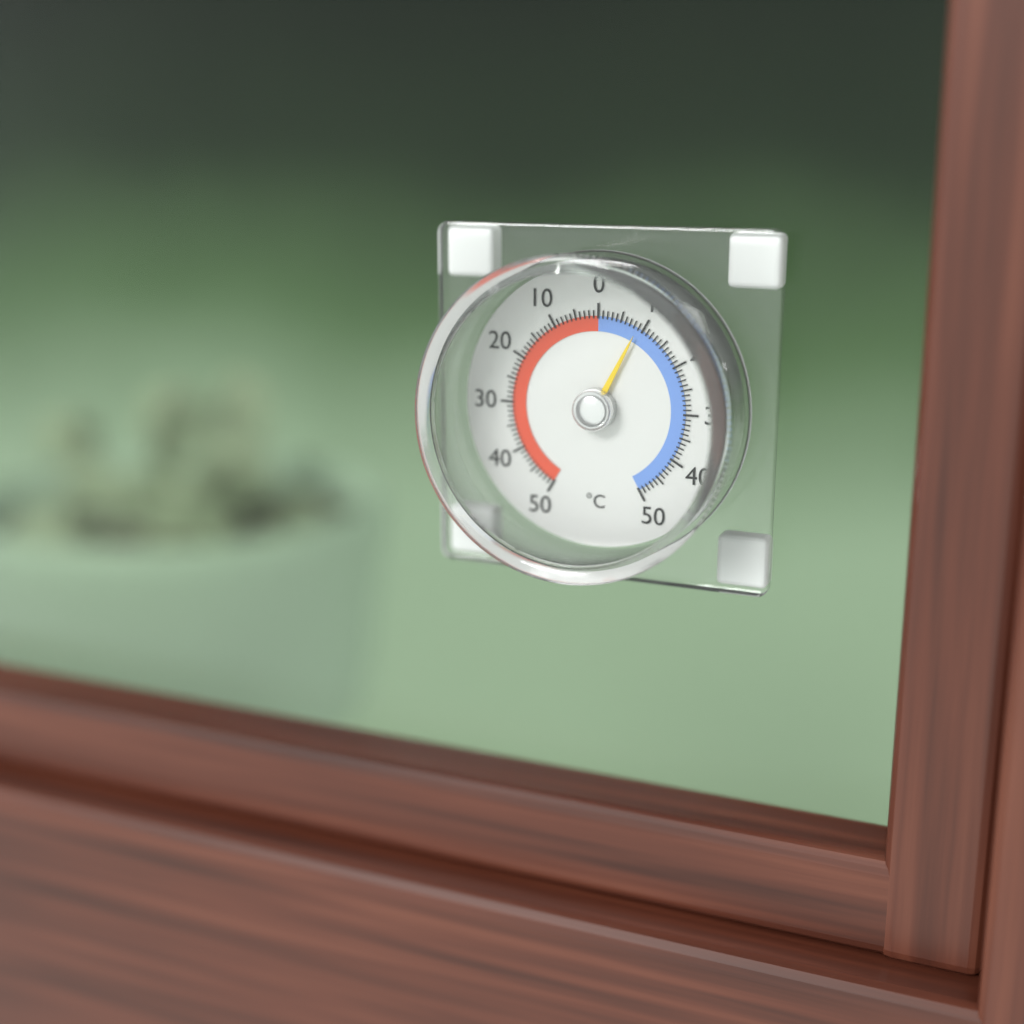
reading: -9 °C
